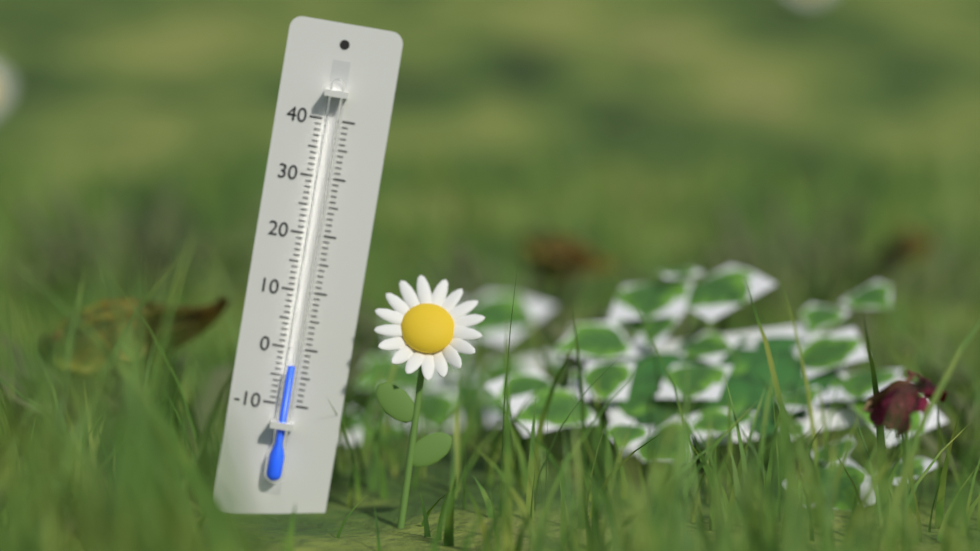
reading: -3 (no unit)
